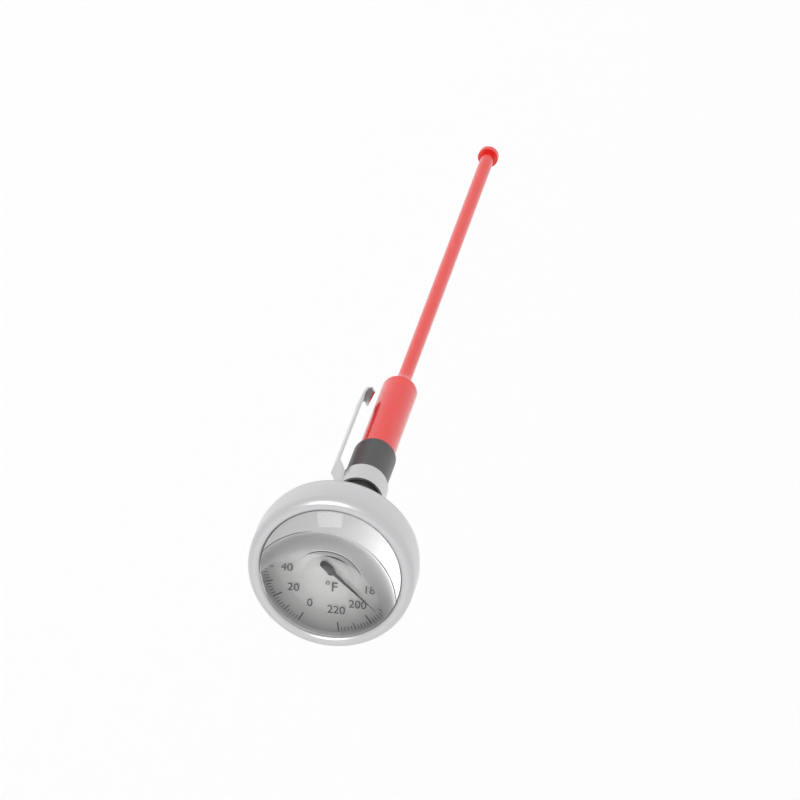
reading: 192 °F
